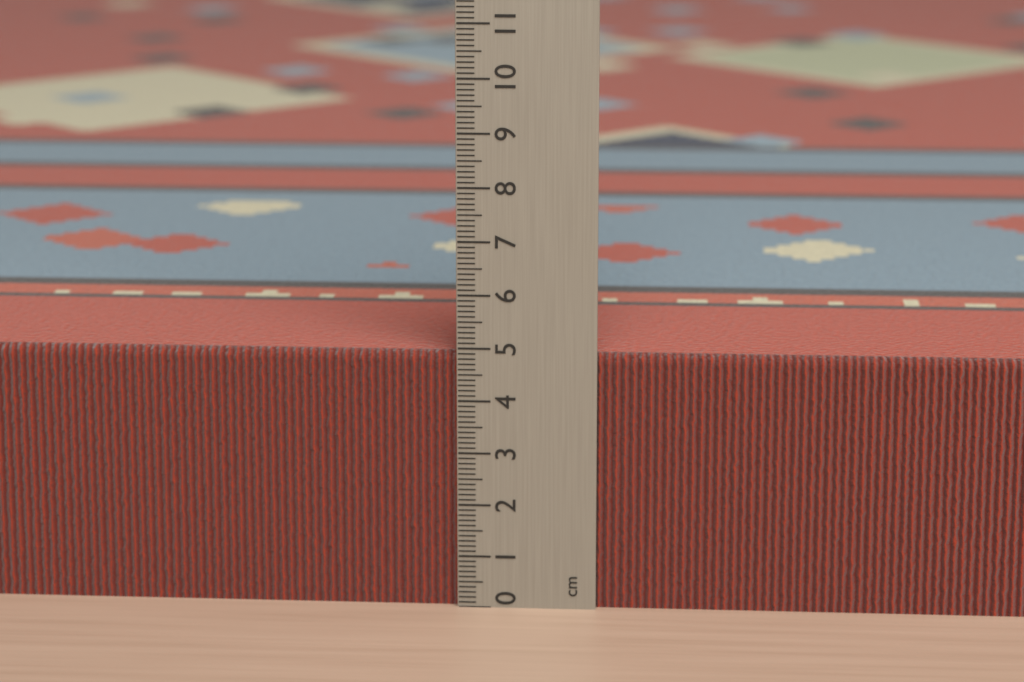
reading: 4.9 cm
